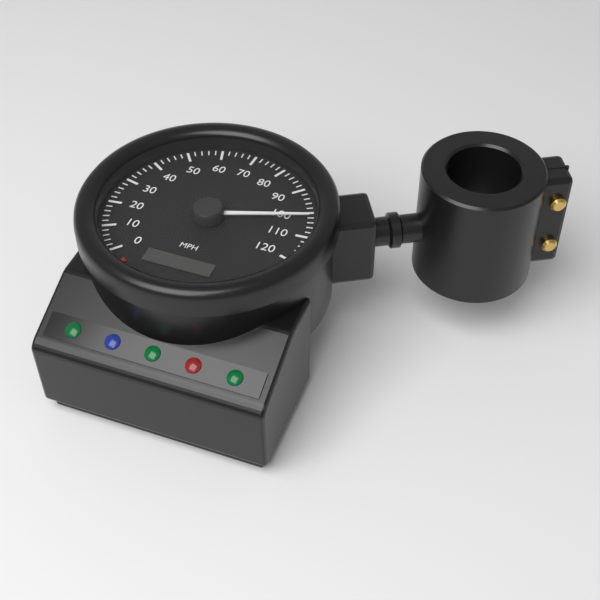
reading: 102 mph
